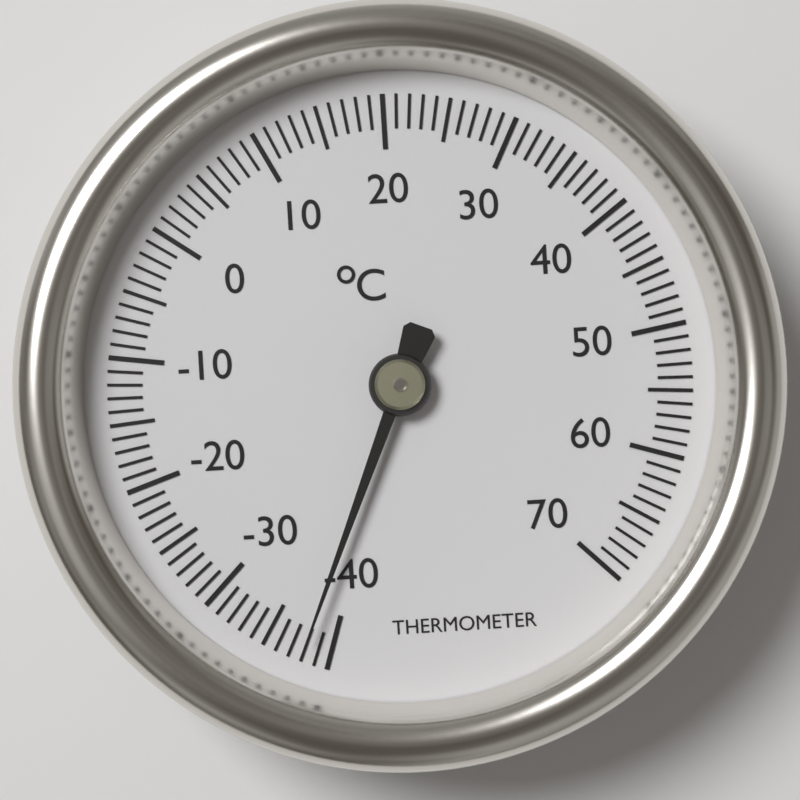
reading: -38 °C
